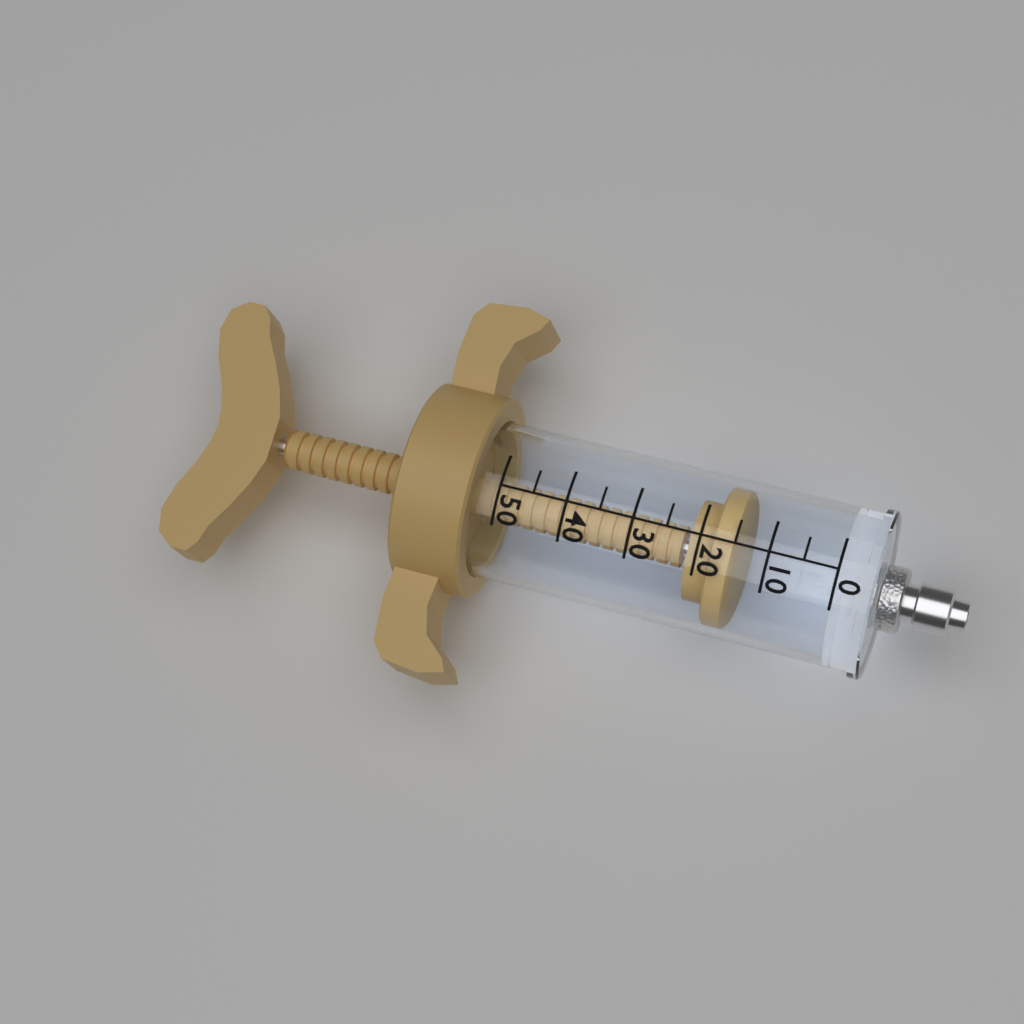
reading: 15 (no unit)
